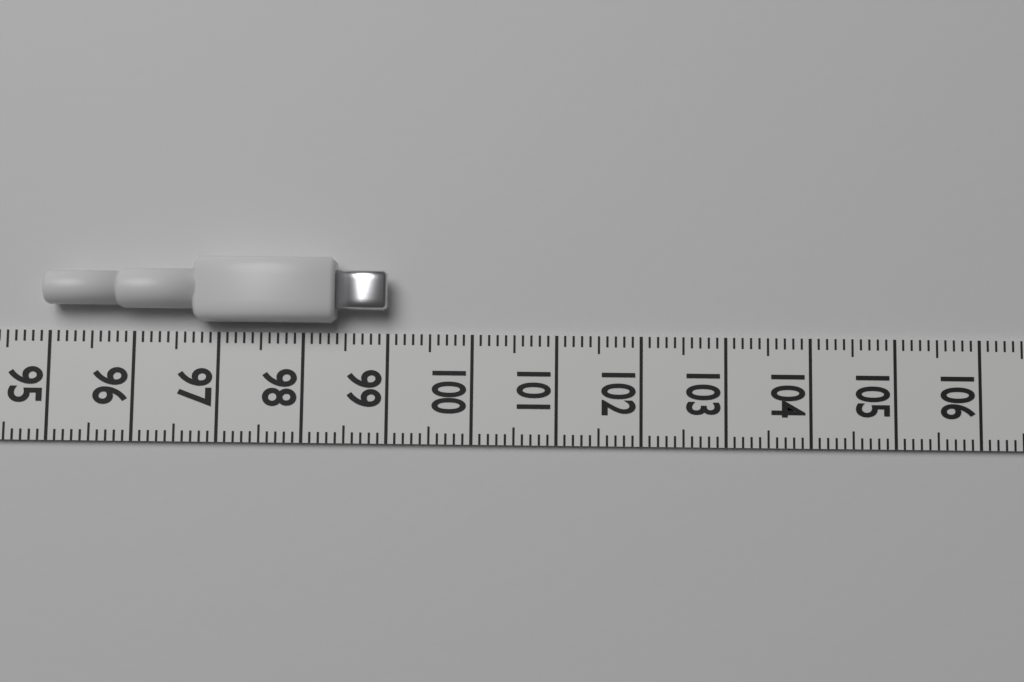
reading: 99.0 (no unit)
